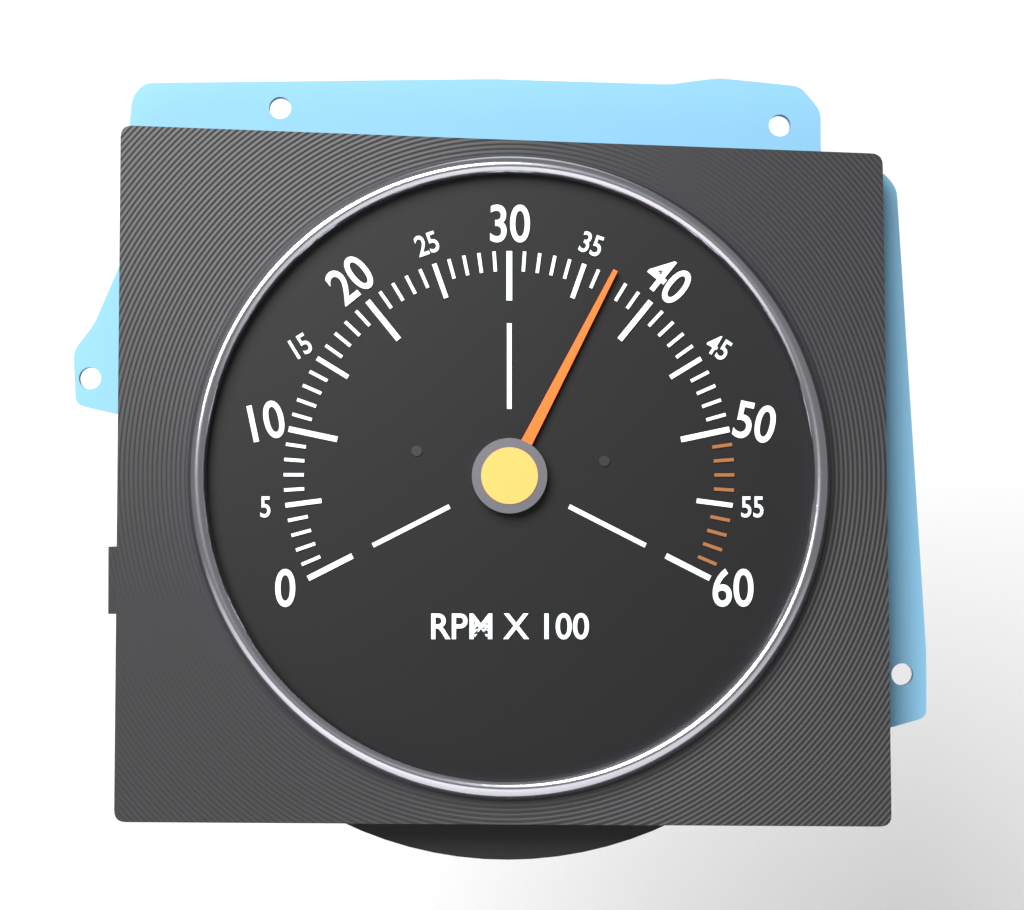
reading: 3700 RPM
